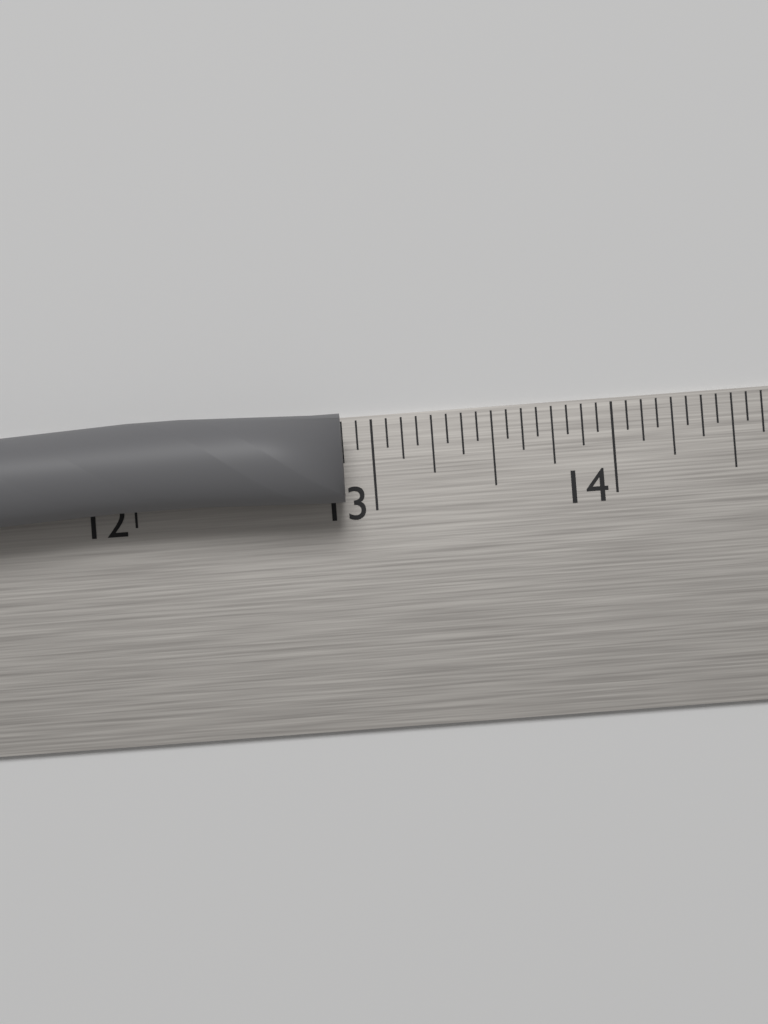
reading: 12.8750 in
